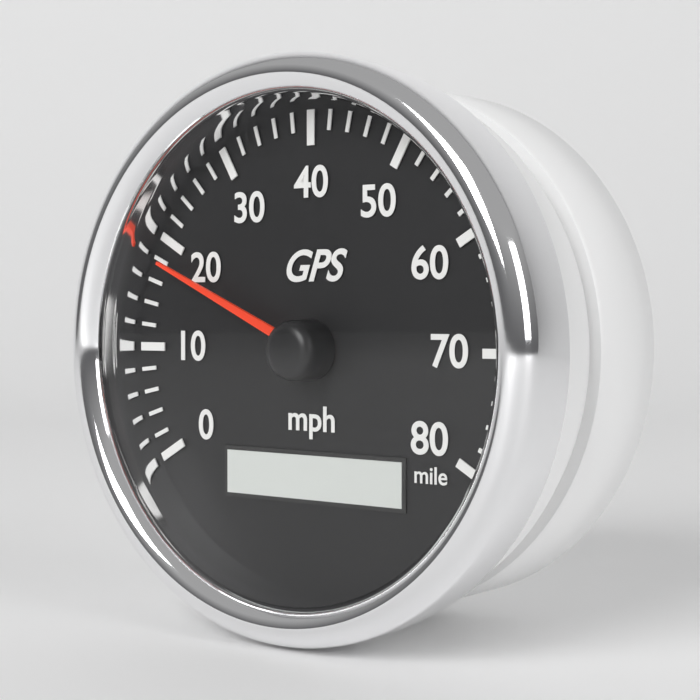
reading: 18 mph
